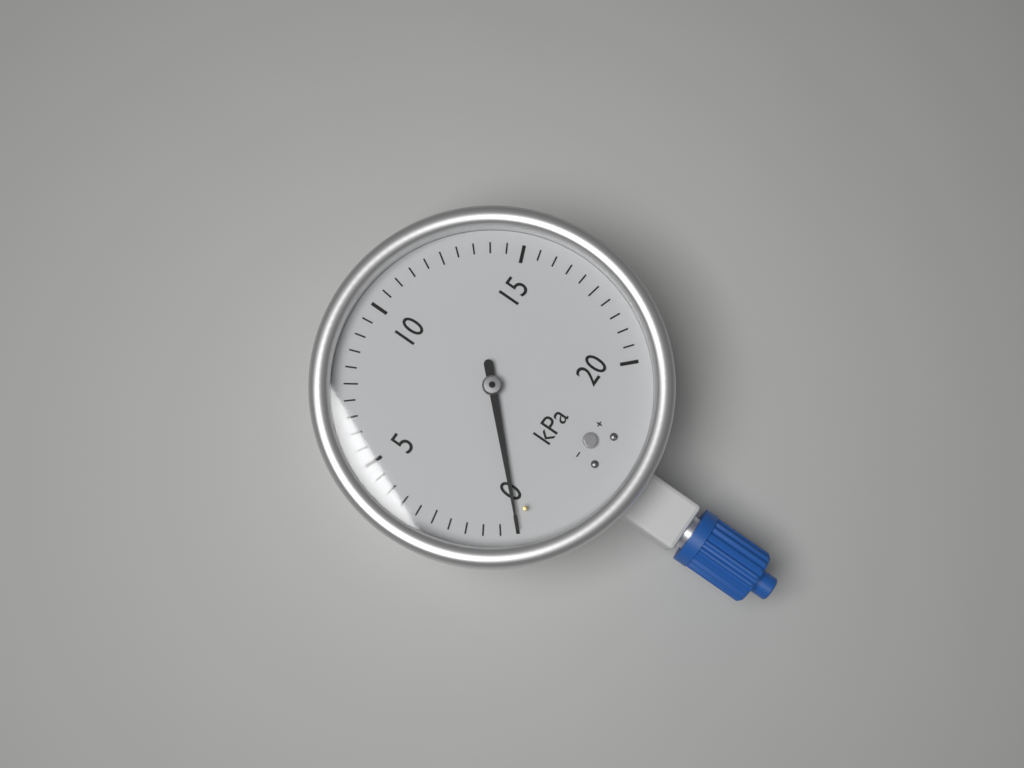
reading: 0.0 kPa
